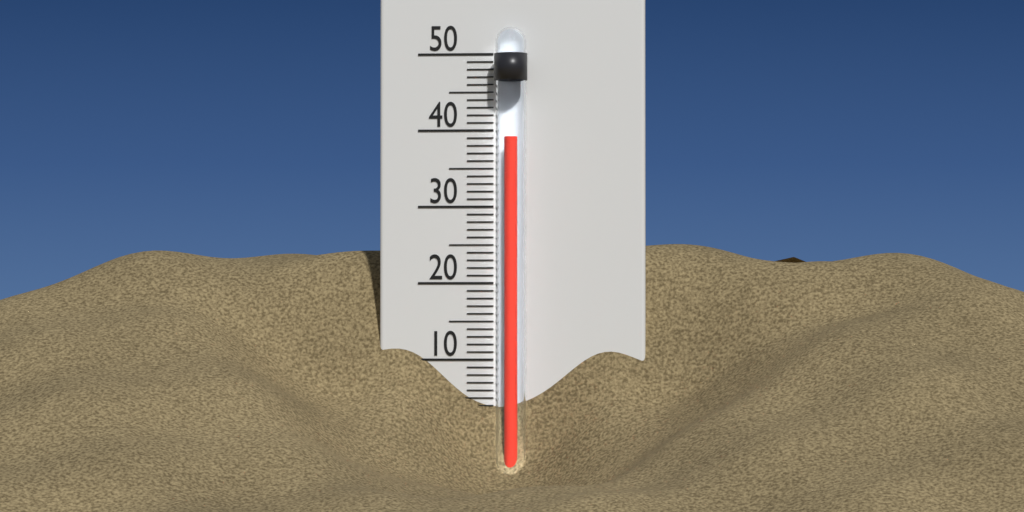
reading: 39 °C
